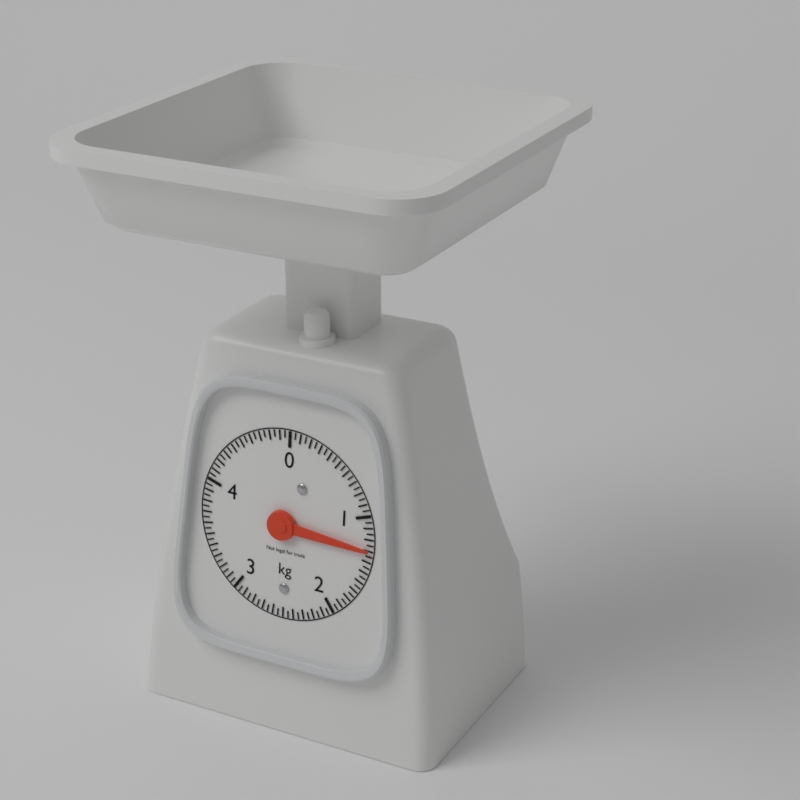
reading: 1.30 kg
